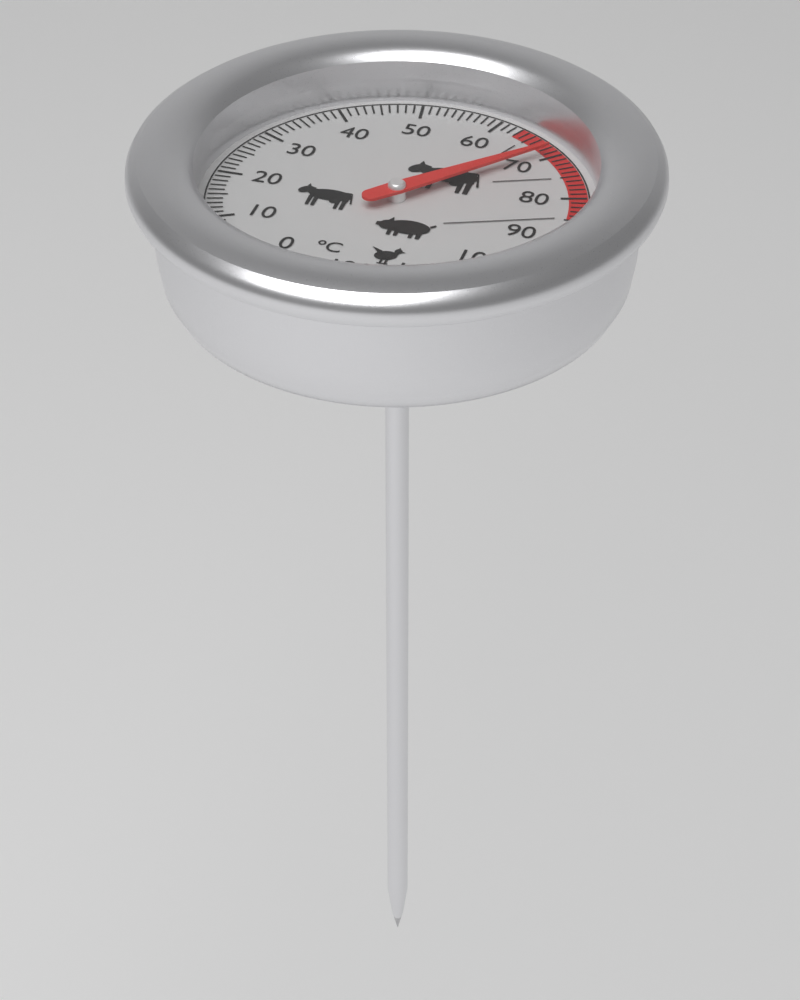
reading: 69 °C
